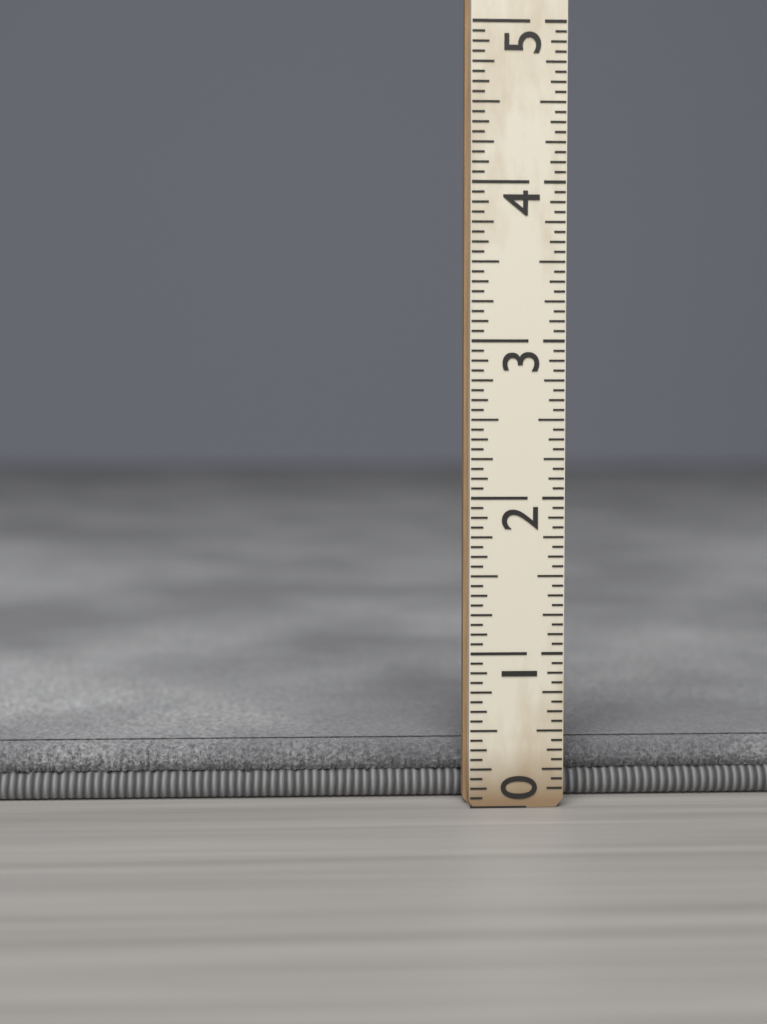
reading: 0.3750 (no unit)
